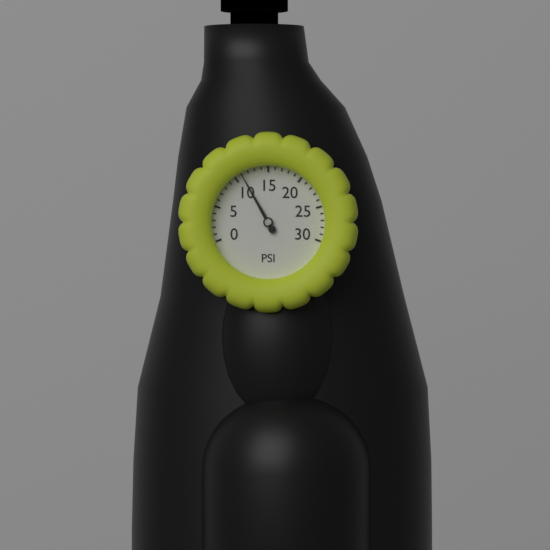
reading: 11 psi
